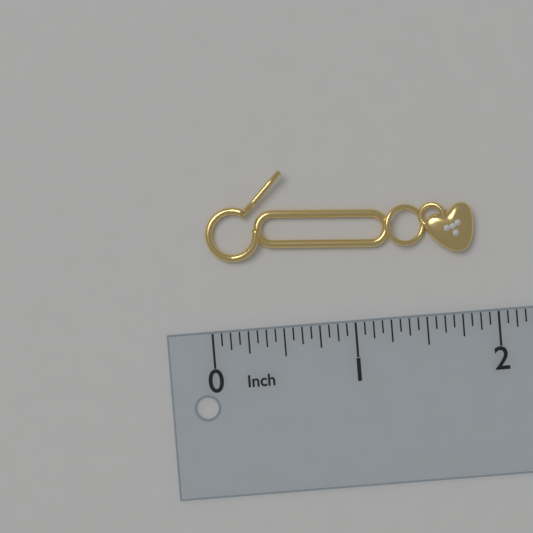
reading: 1.8750 in
